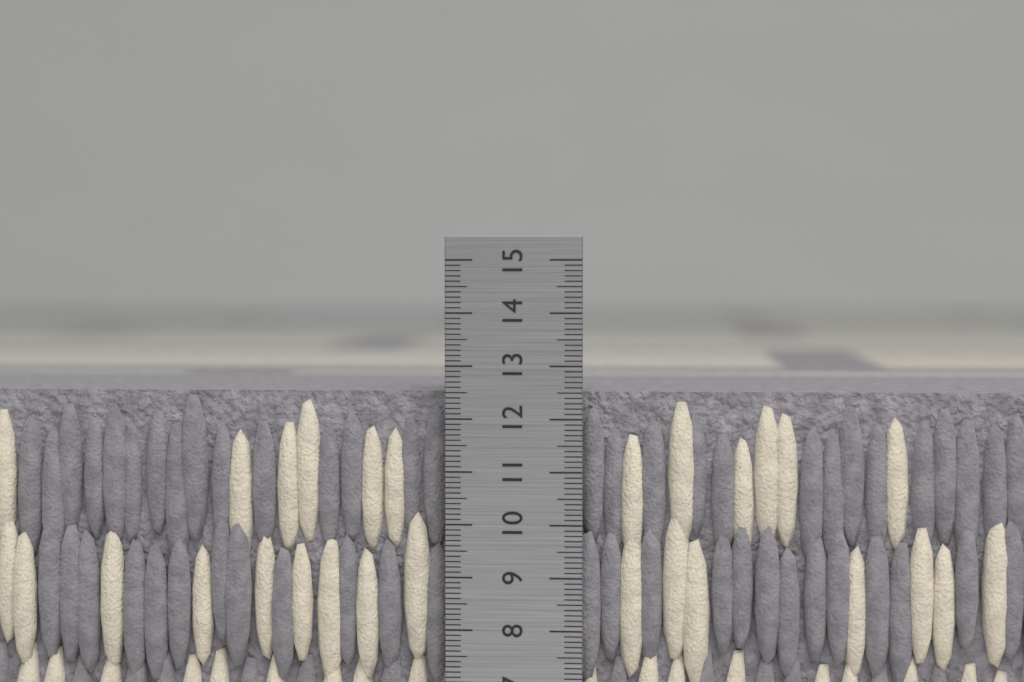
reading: 12.5 cm
